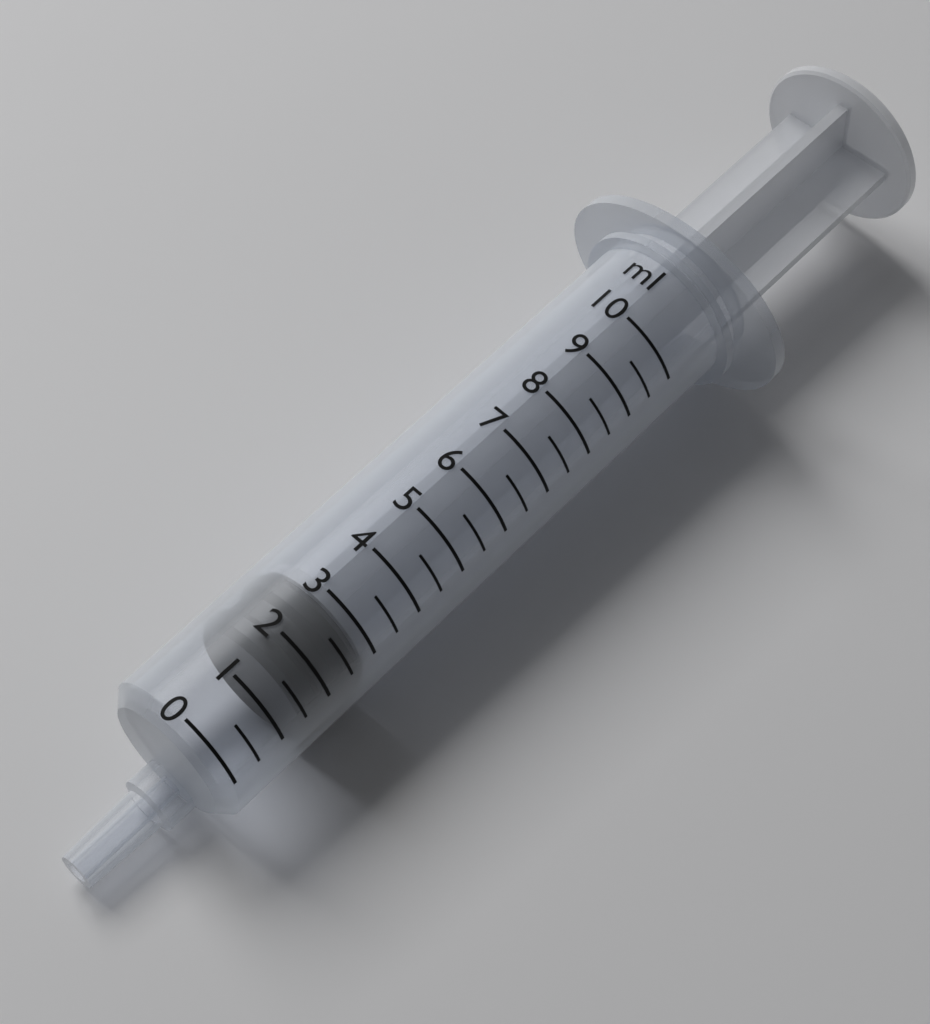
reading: 1.5 ml
